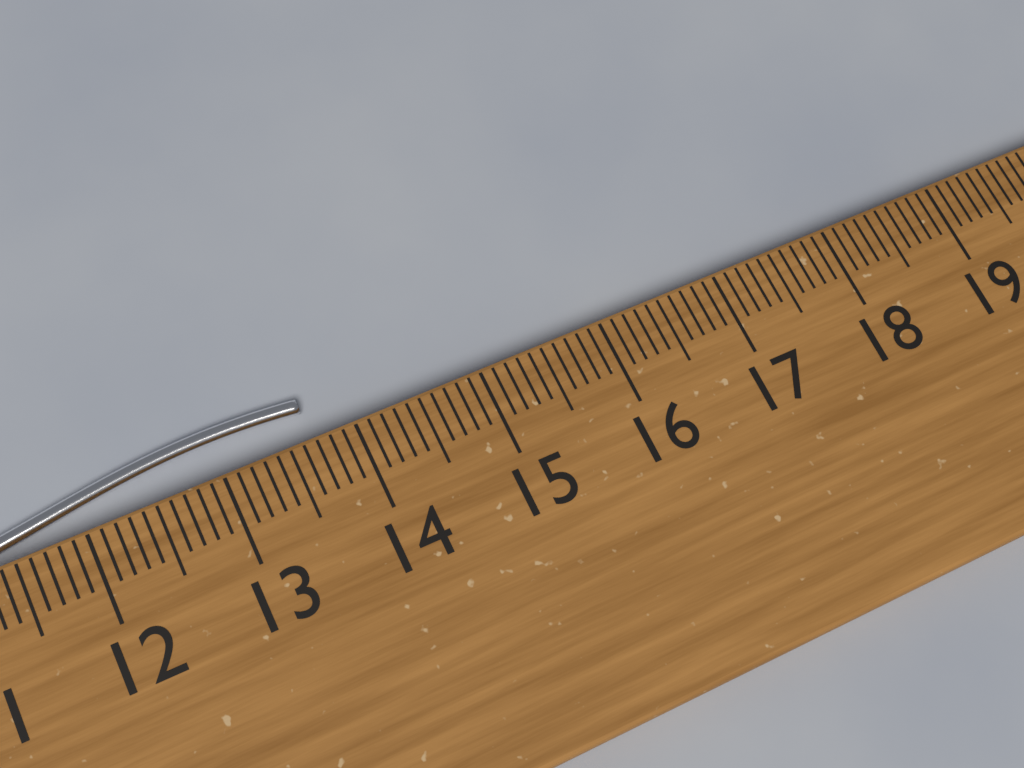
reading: 13.7 cm
